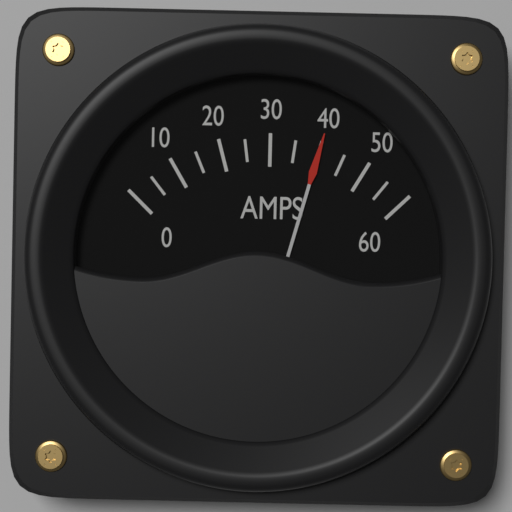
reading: 40 A
